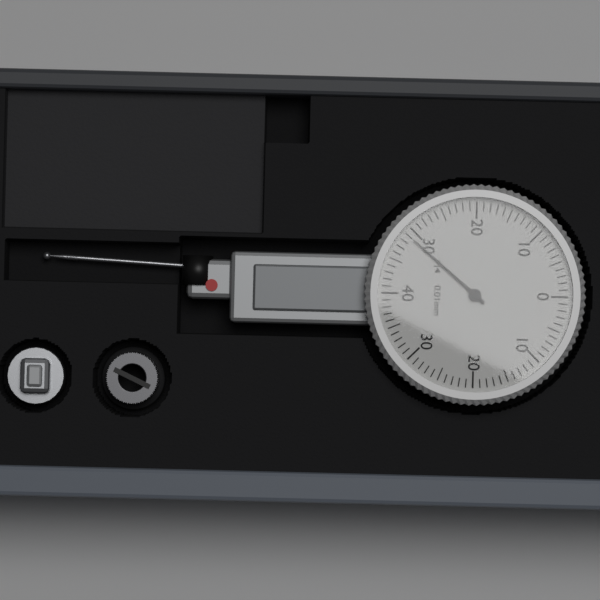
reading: 0.31 mm
